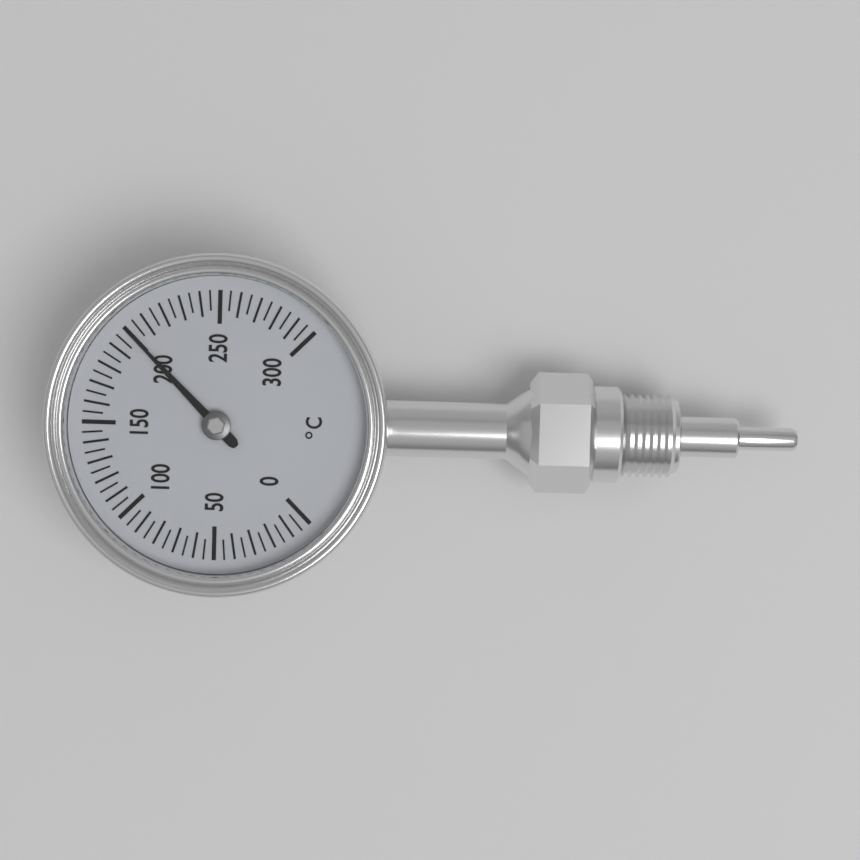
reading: 200 °C
